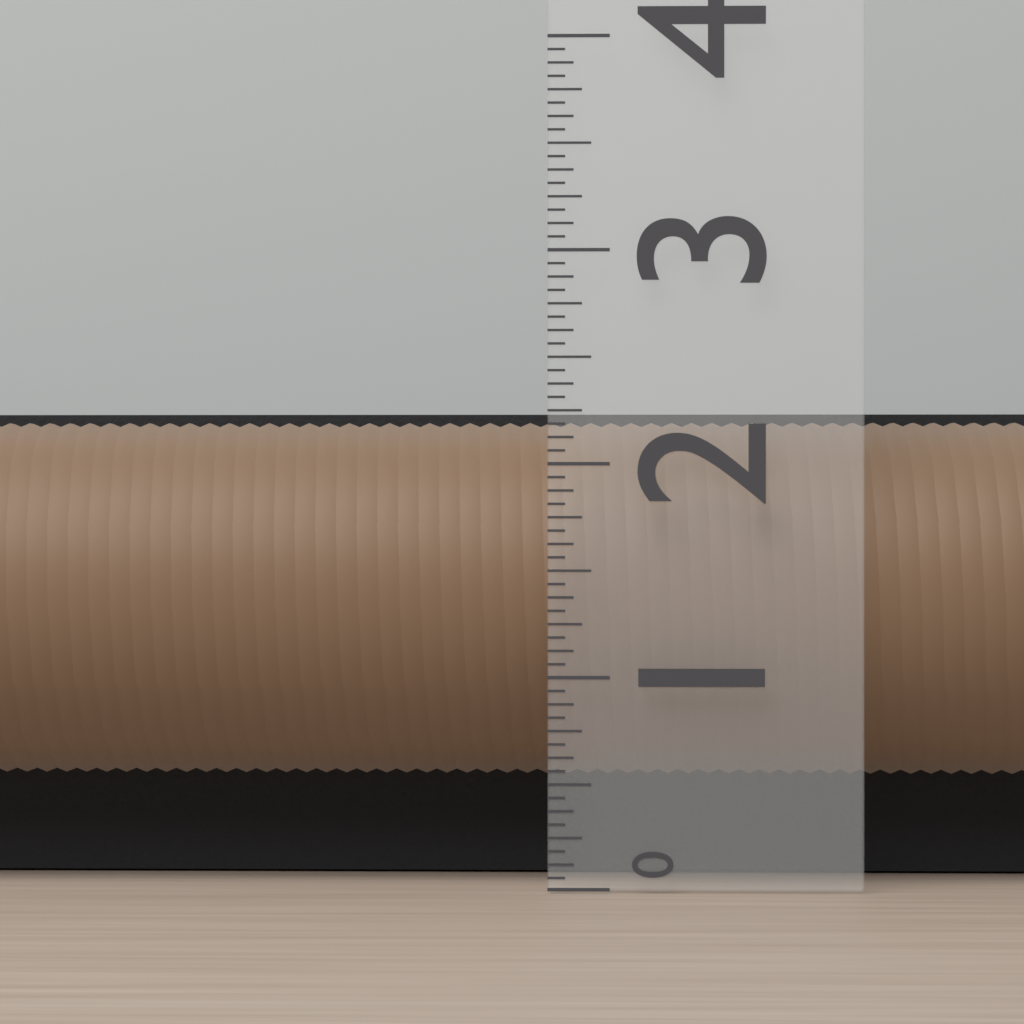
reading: 2.2500 (no unit)
